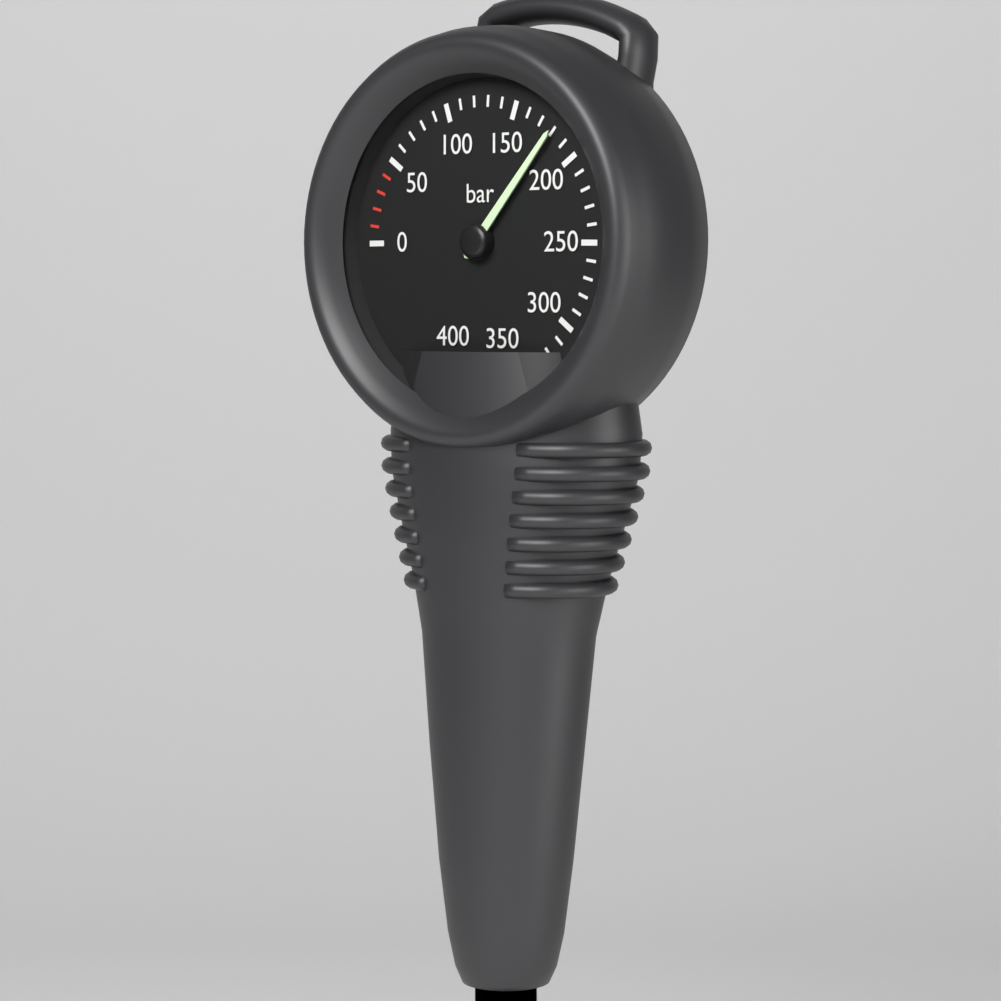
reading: 180 bar
